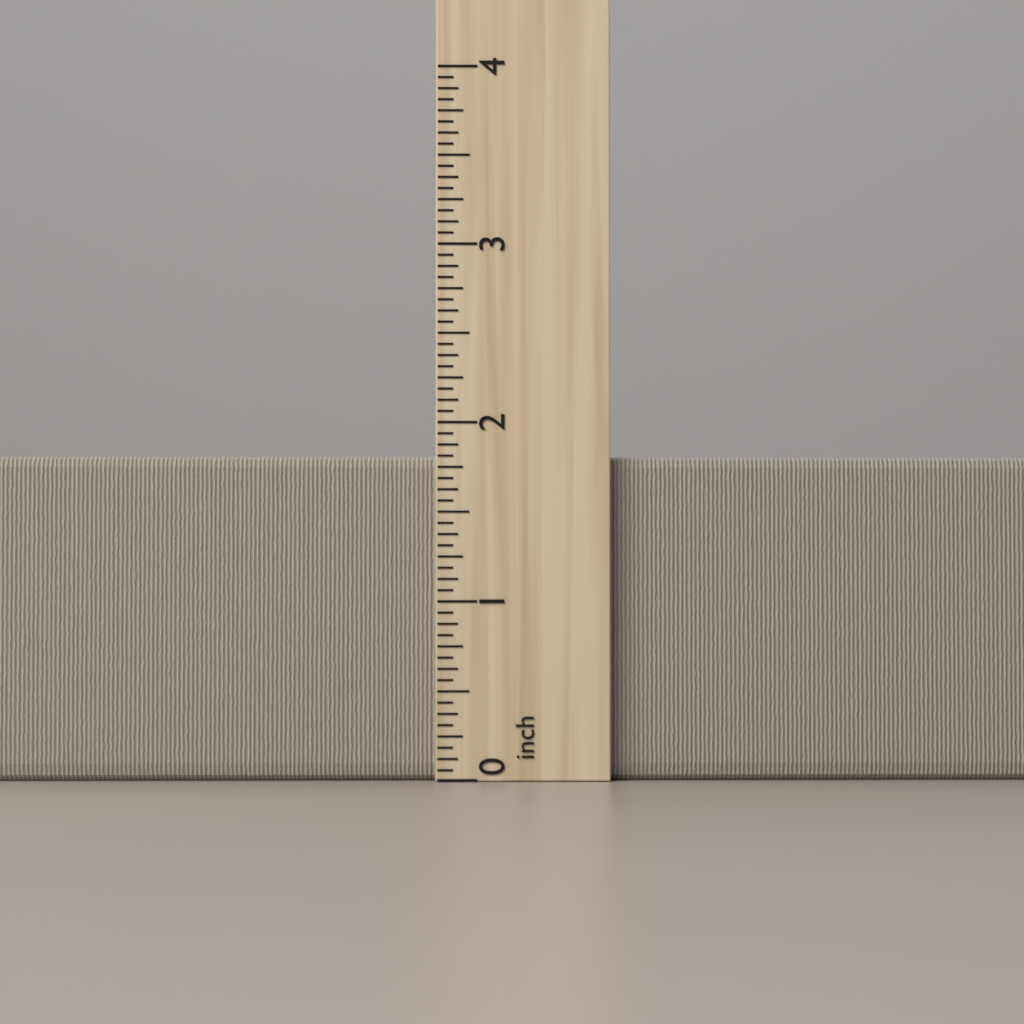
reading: 1.8125 inch
